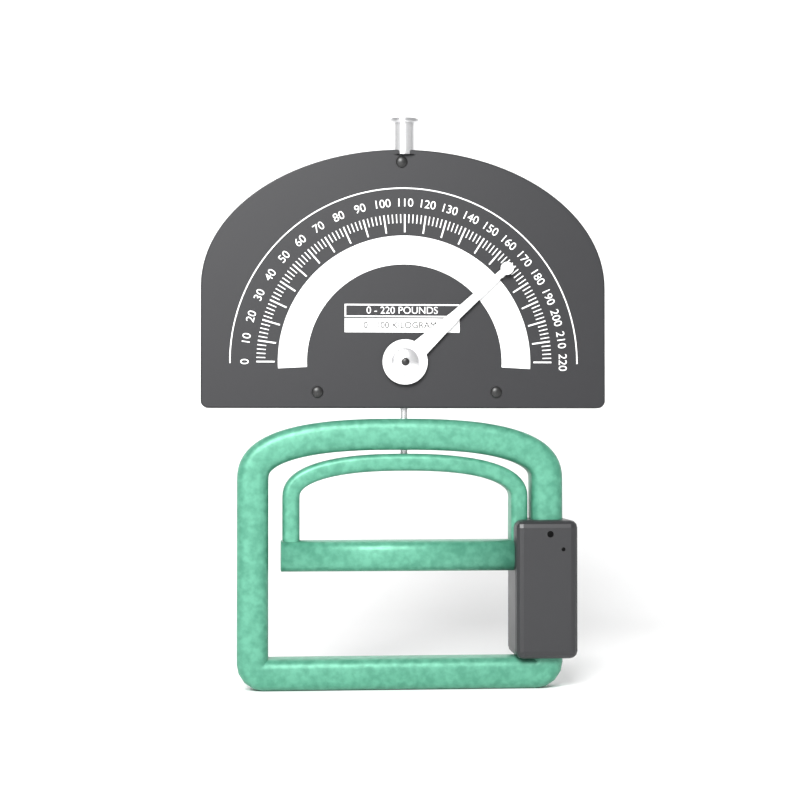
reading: 168 lb
